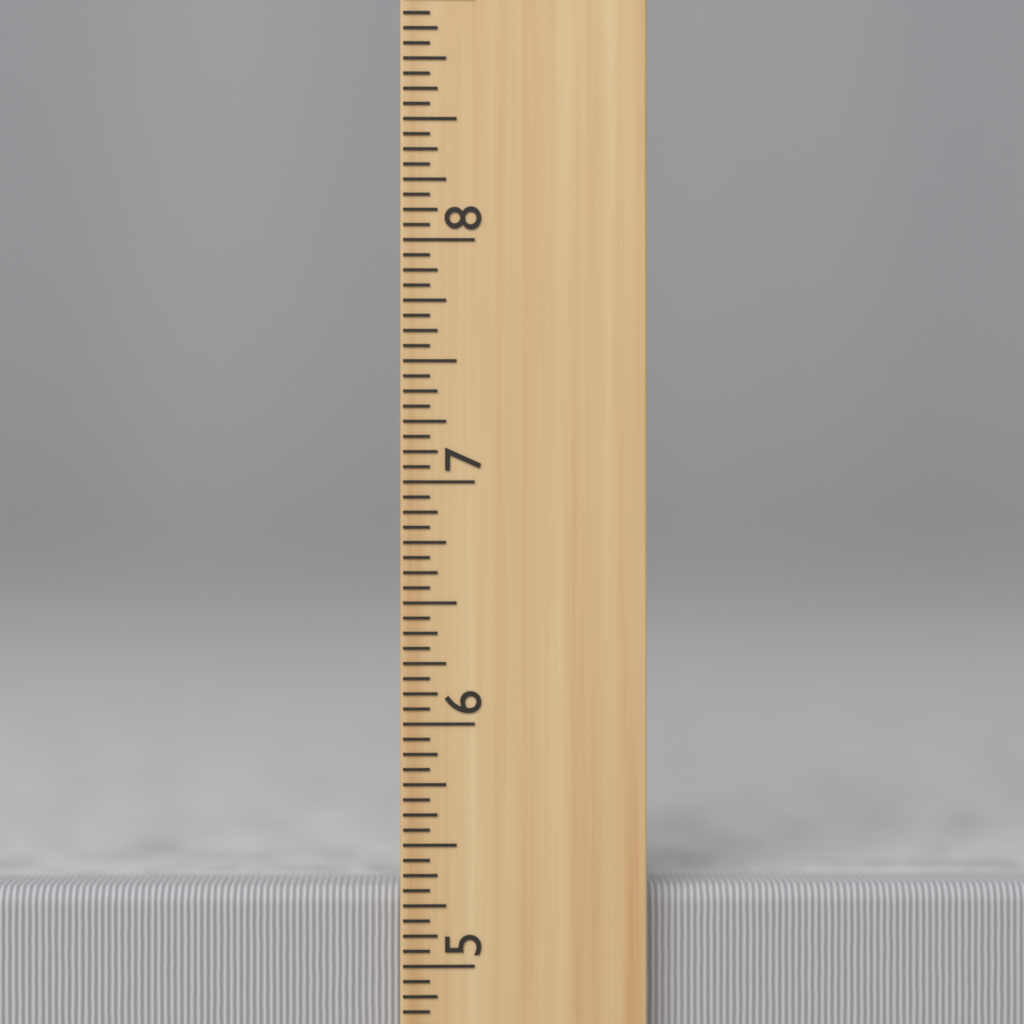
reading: 5.3125 inch
